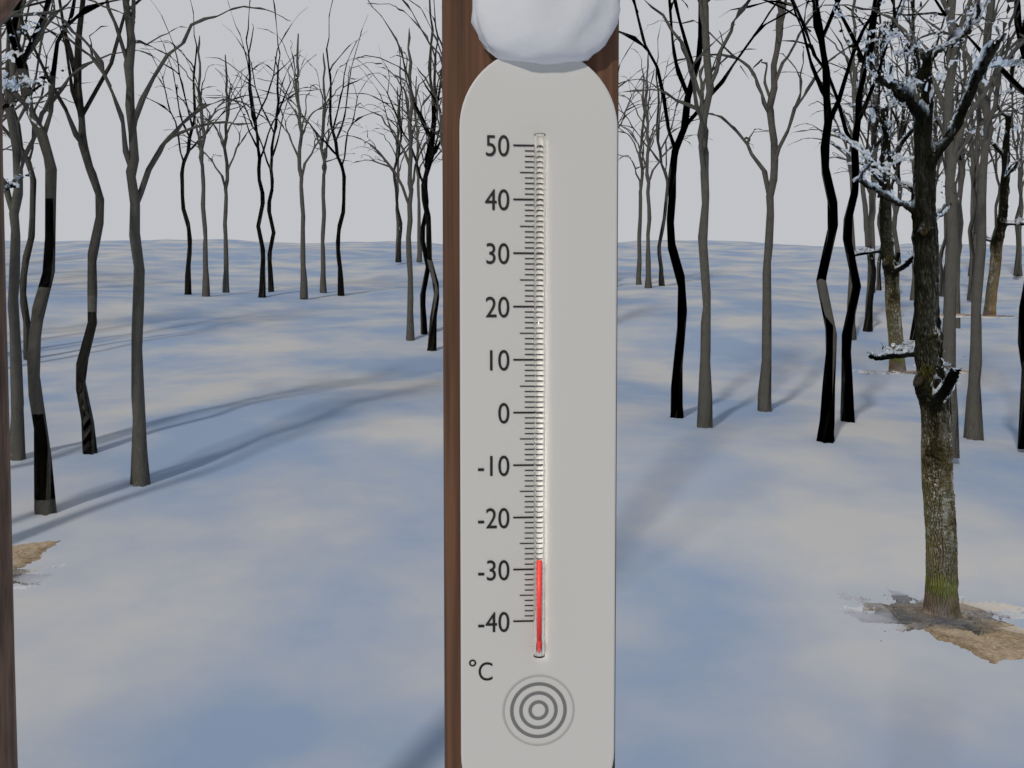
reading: -28 °C
